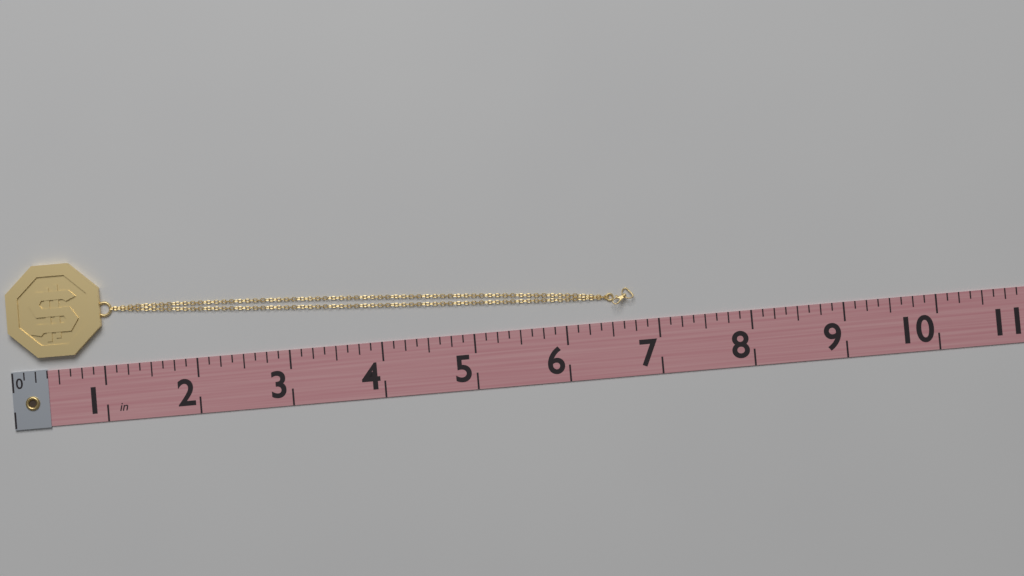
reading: 6.750 in
